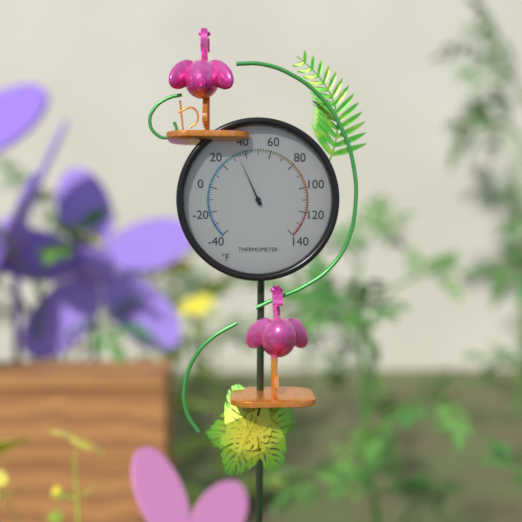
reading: 34 °F
